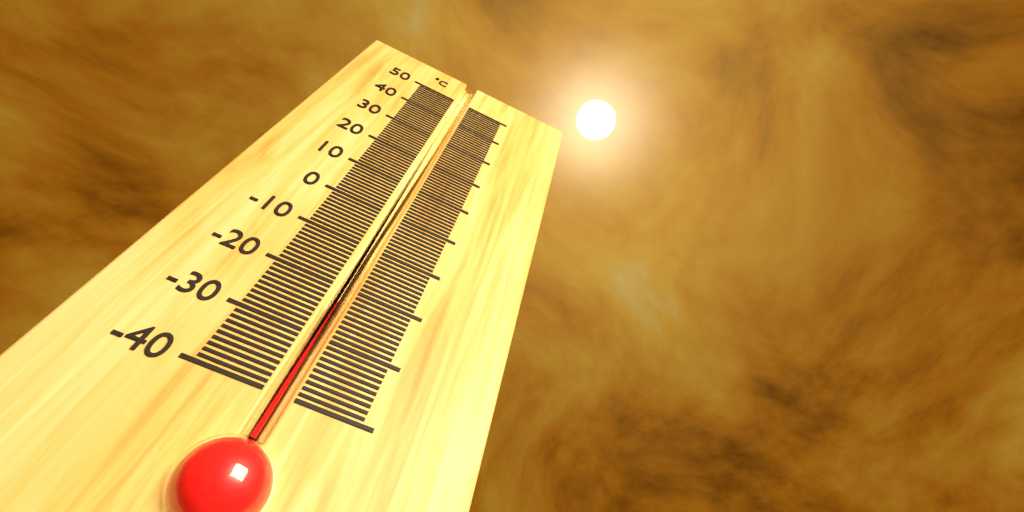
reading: -23 °C
